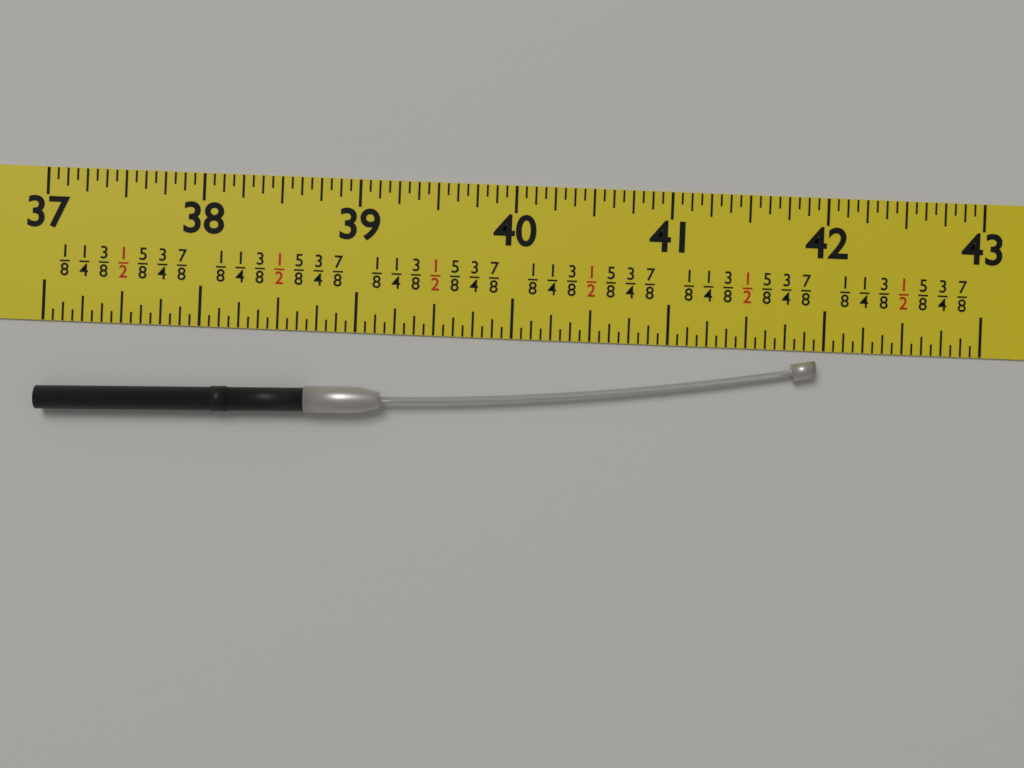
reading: 41.9375 in
